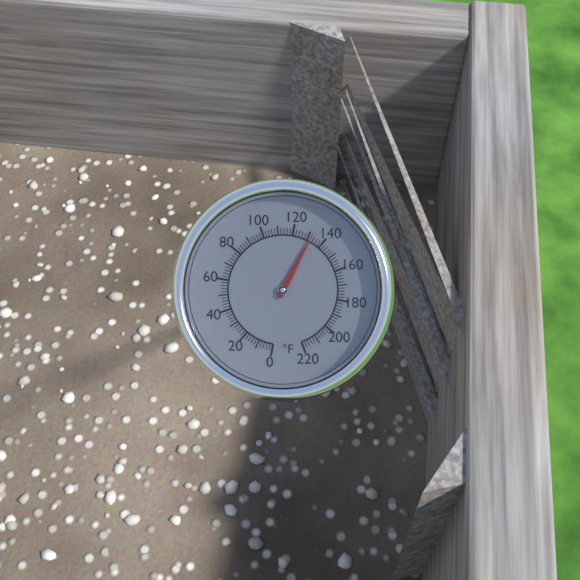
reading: 132 °F
